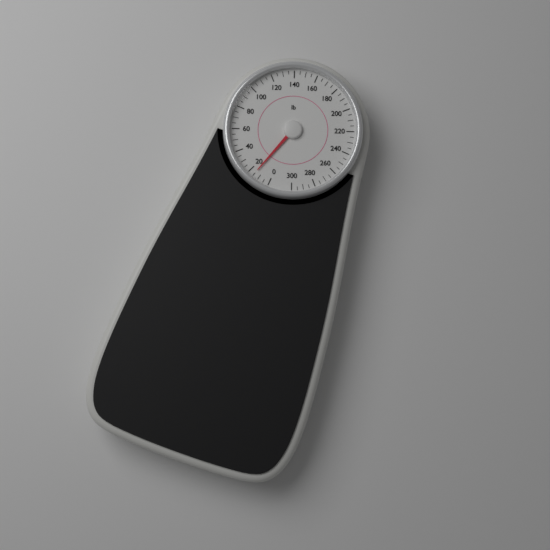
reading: 15 lb
